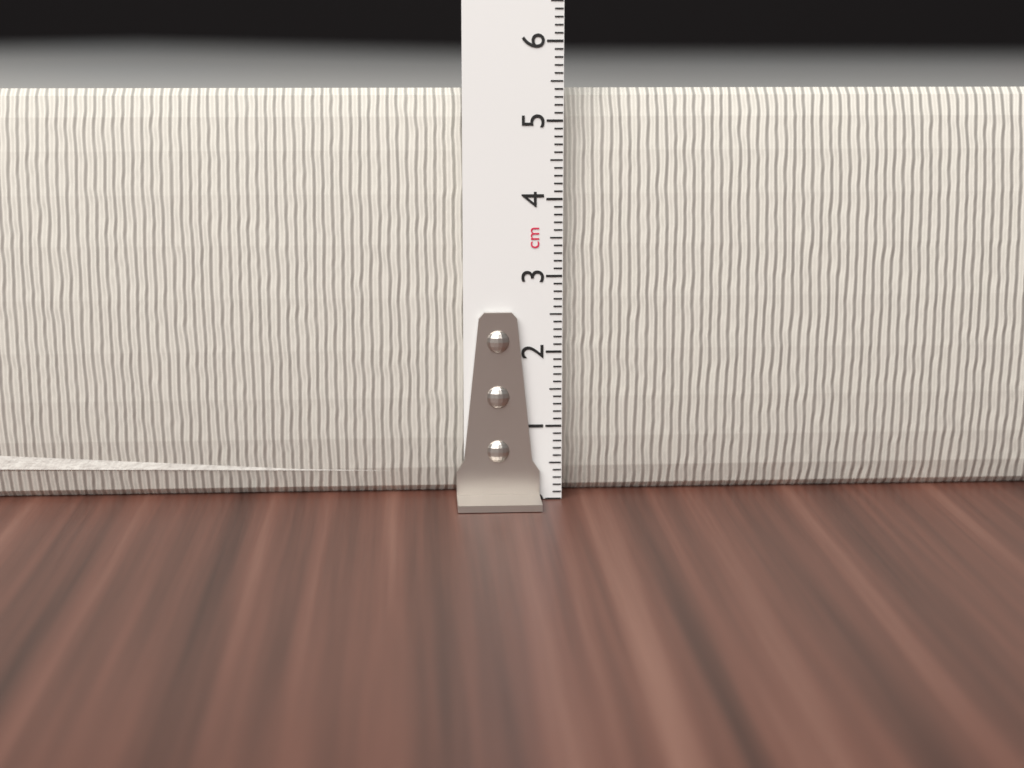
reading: 5.4 cm
